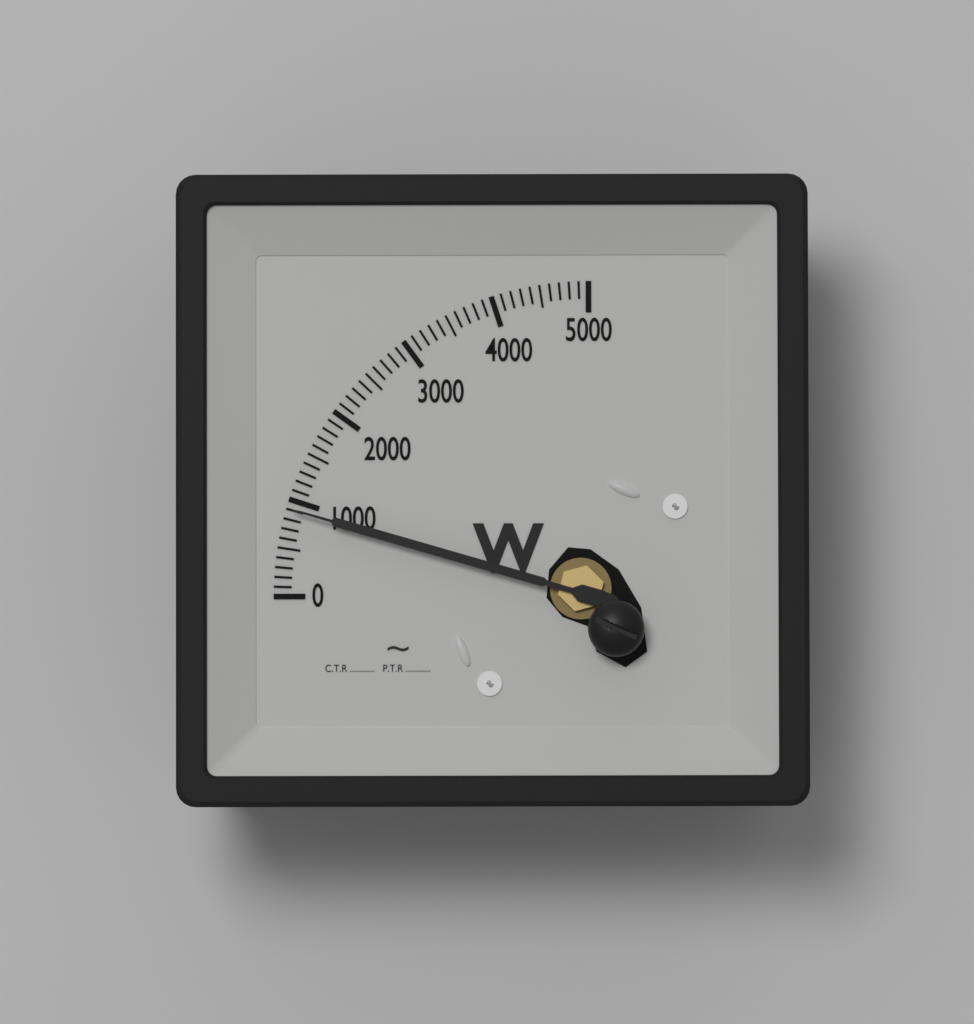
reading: 900 W
